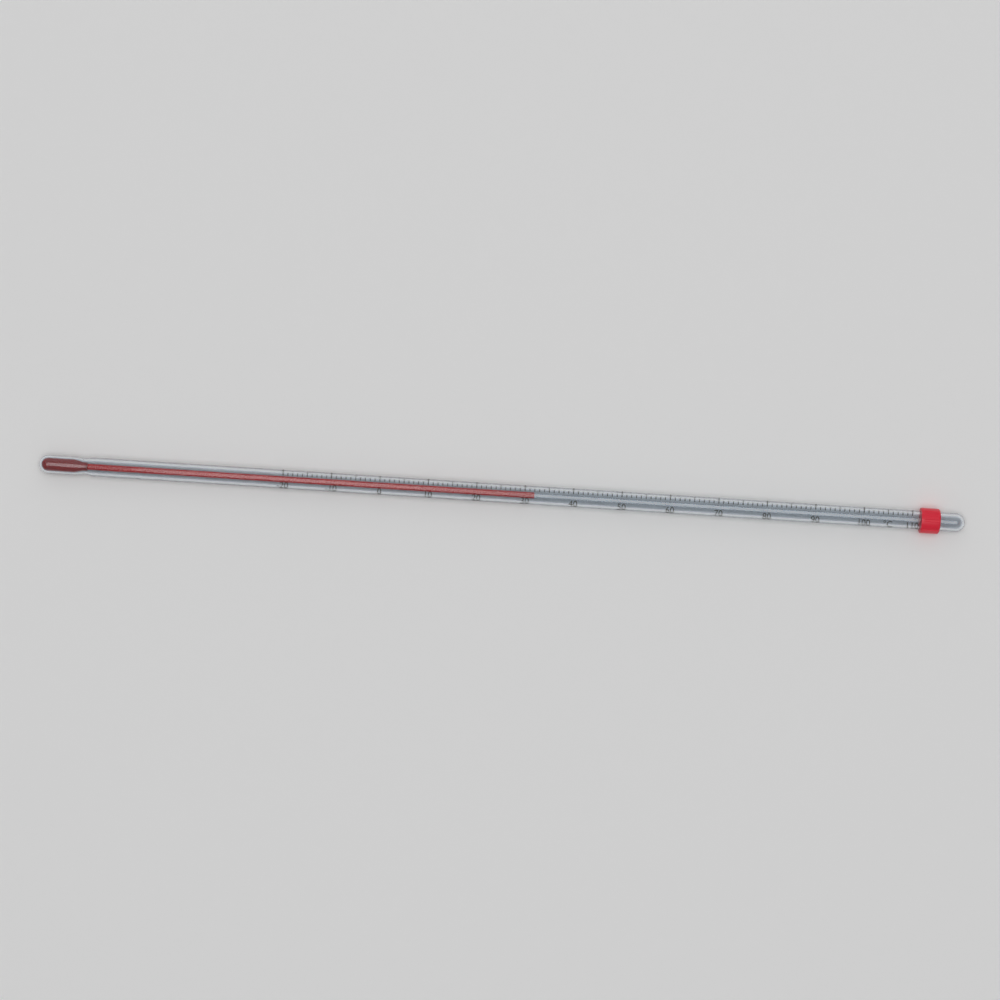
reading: 32 °C
